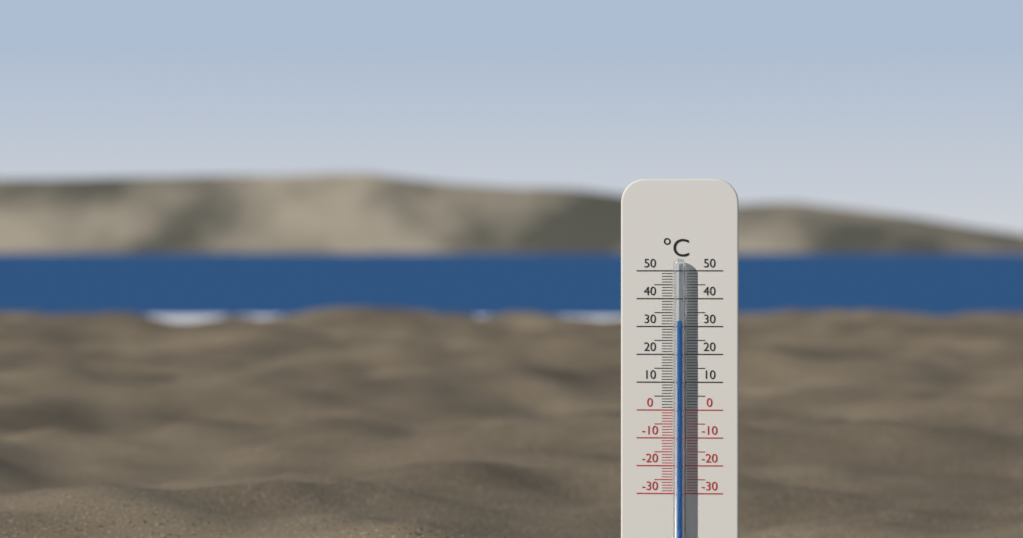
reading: 32 °C
